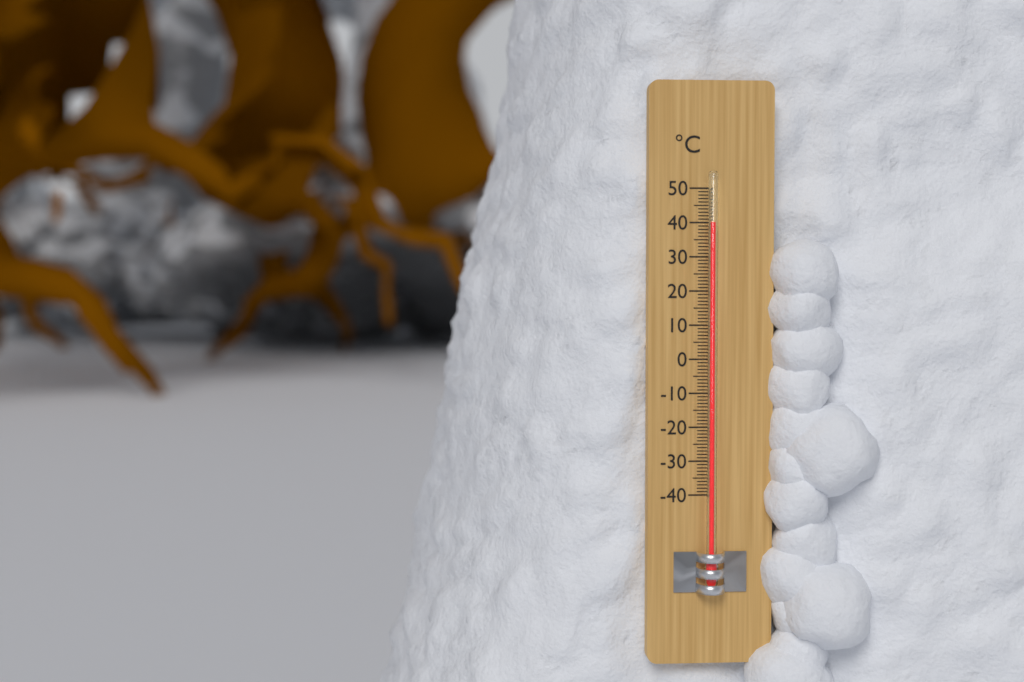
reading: 40 °C
